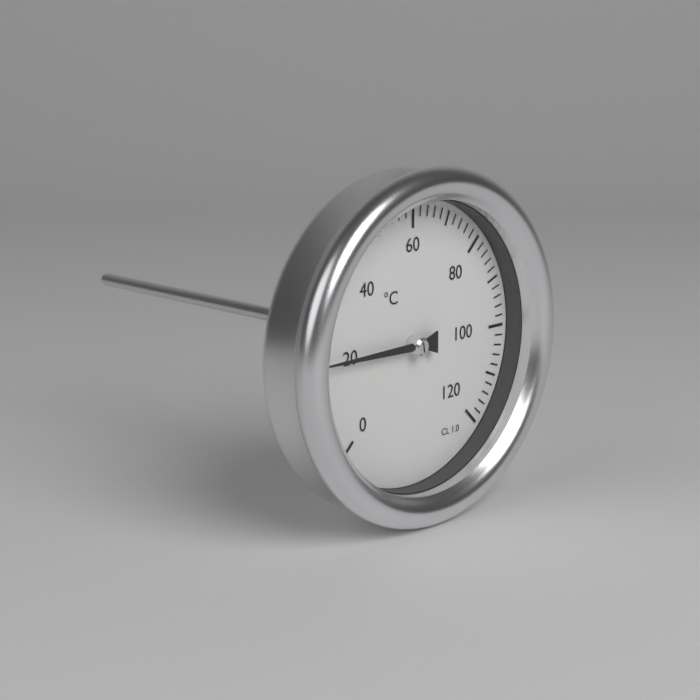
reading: 20 °C
